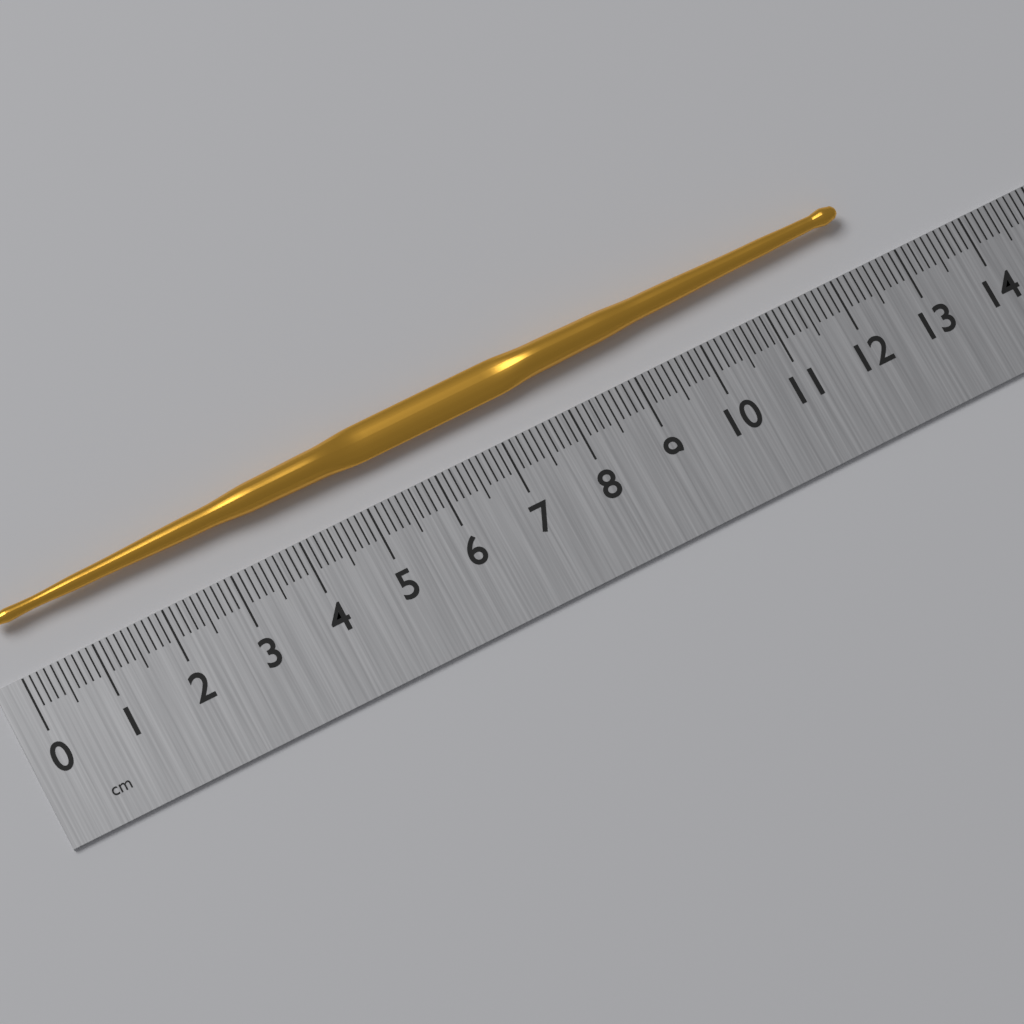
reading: 12.5 cm
